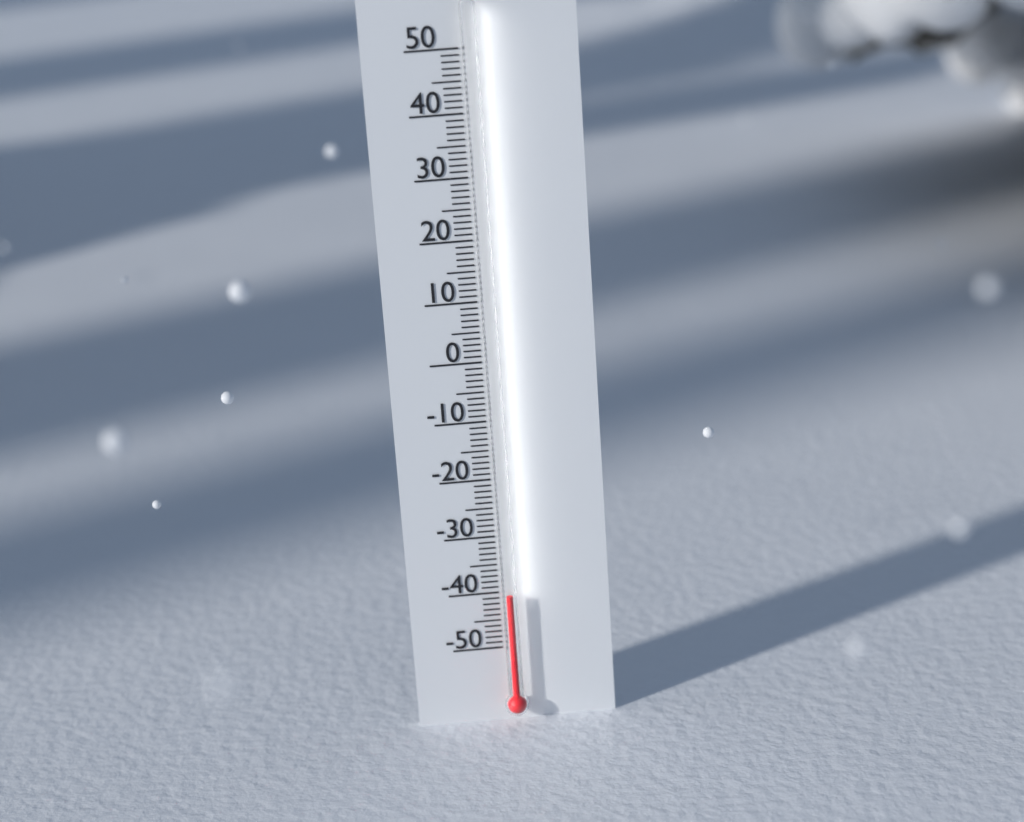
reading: -40 (no unit)
